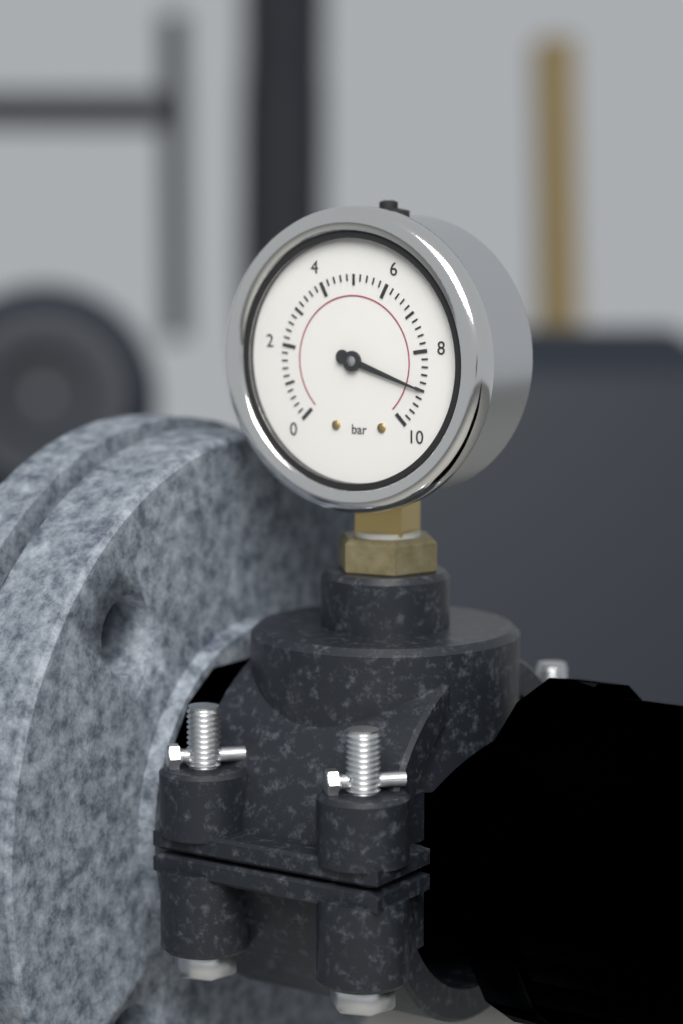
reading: 9.0 bar
